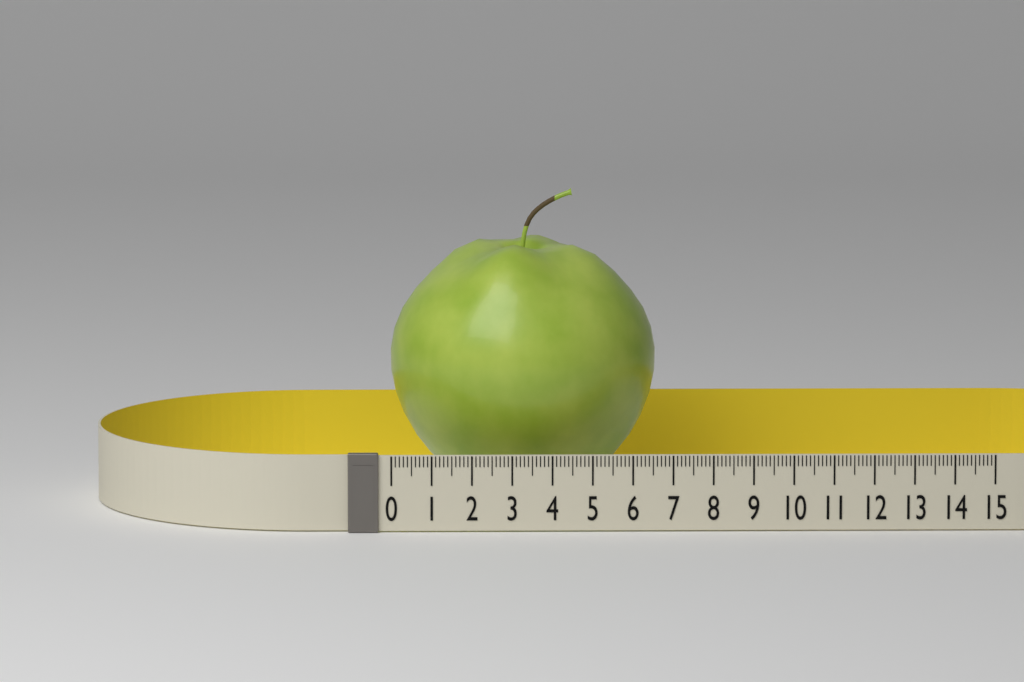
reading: 6.7 (no unit)
